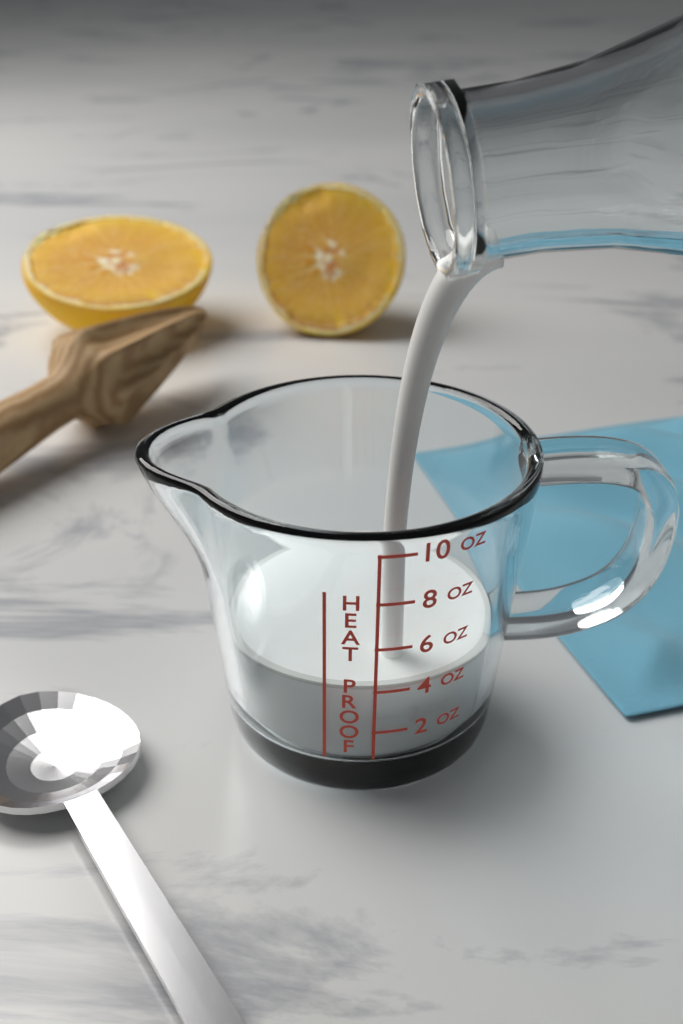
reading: 4 oz
